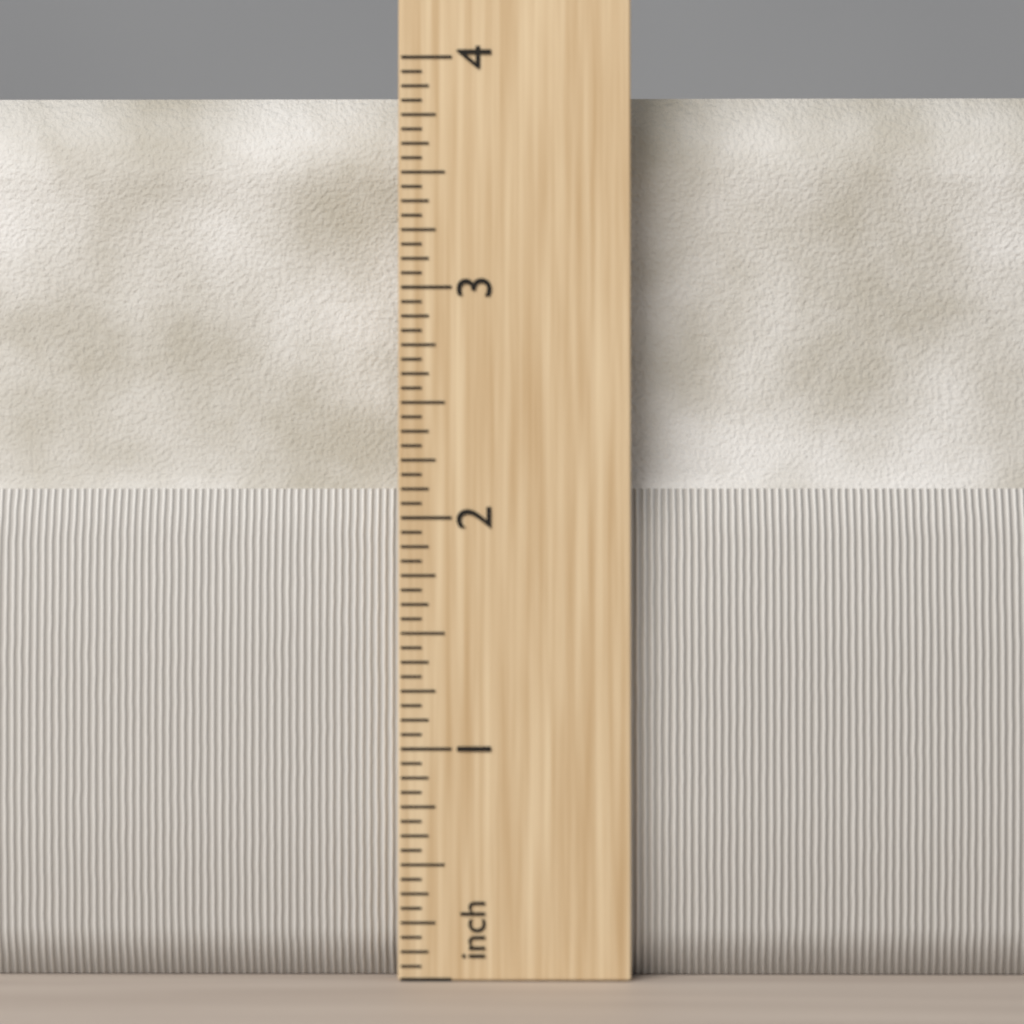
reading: 3.8750 in
